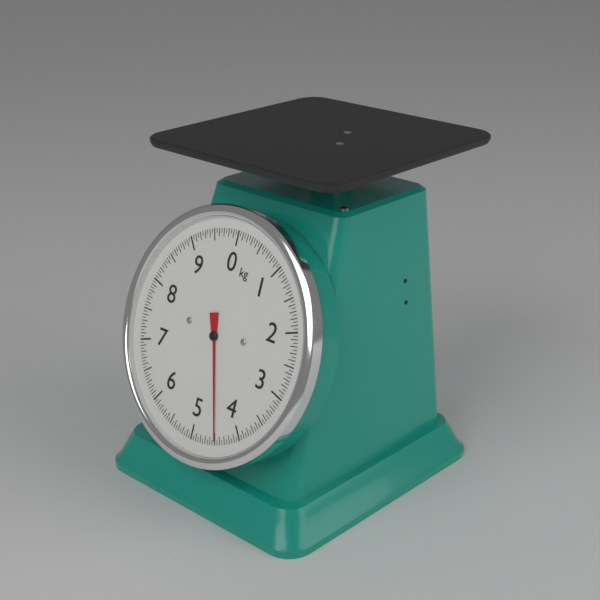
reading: 4.50 kg
